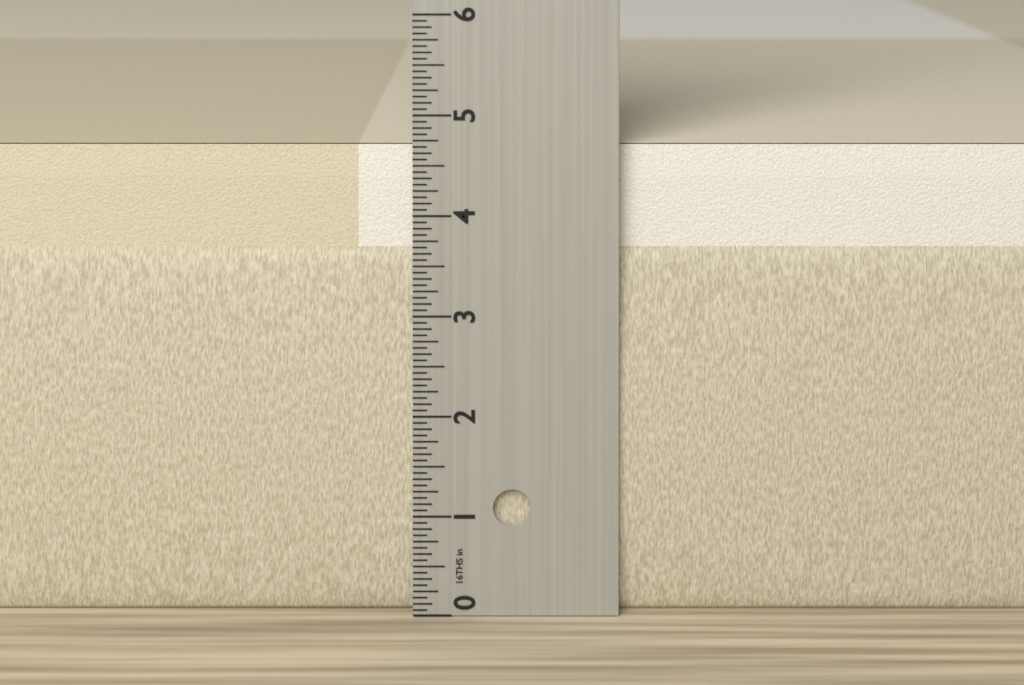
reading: 4.6875 in
